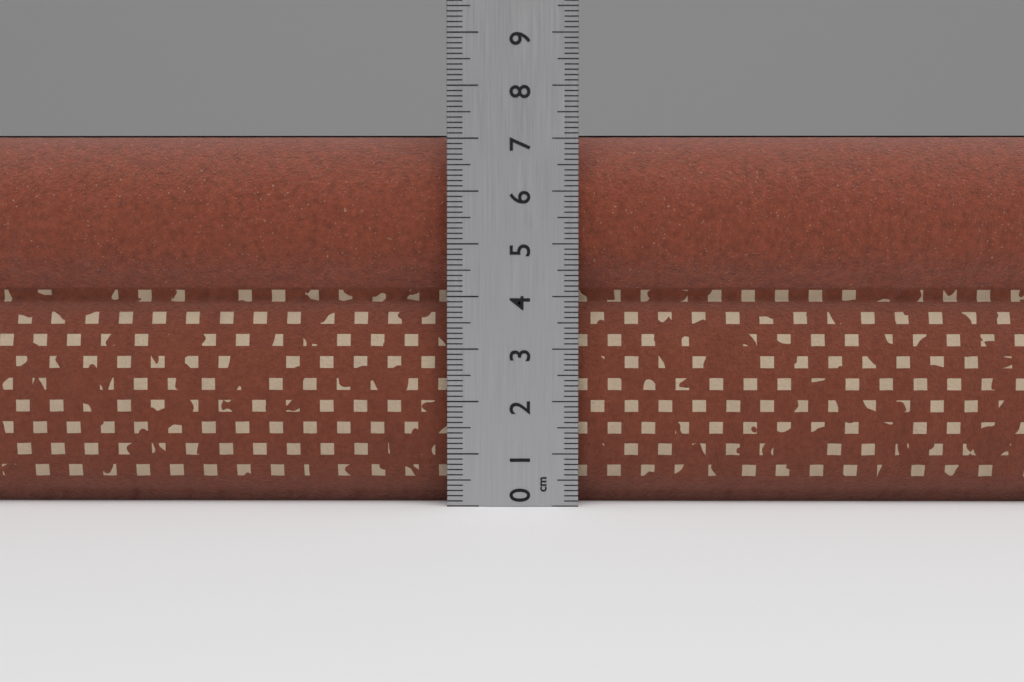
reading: 7.1 cm
